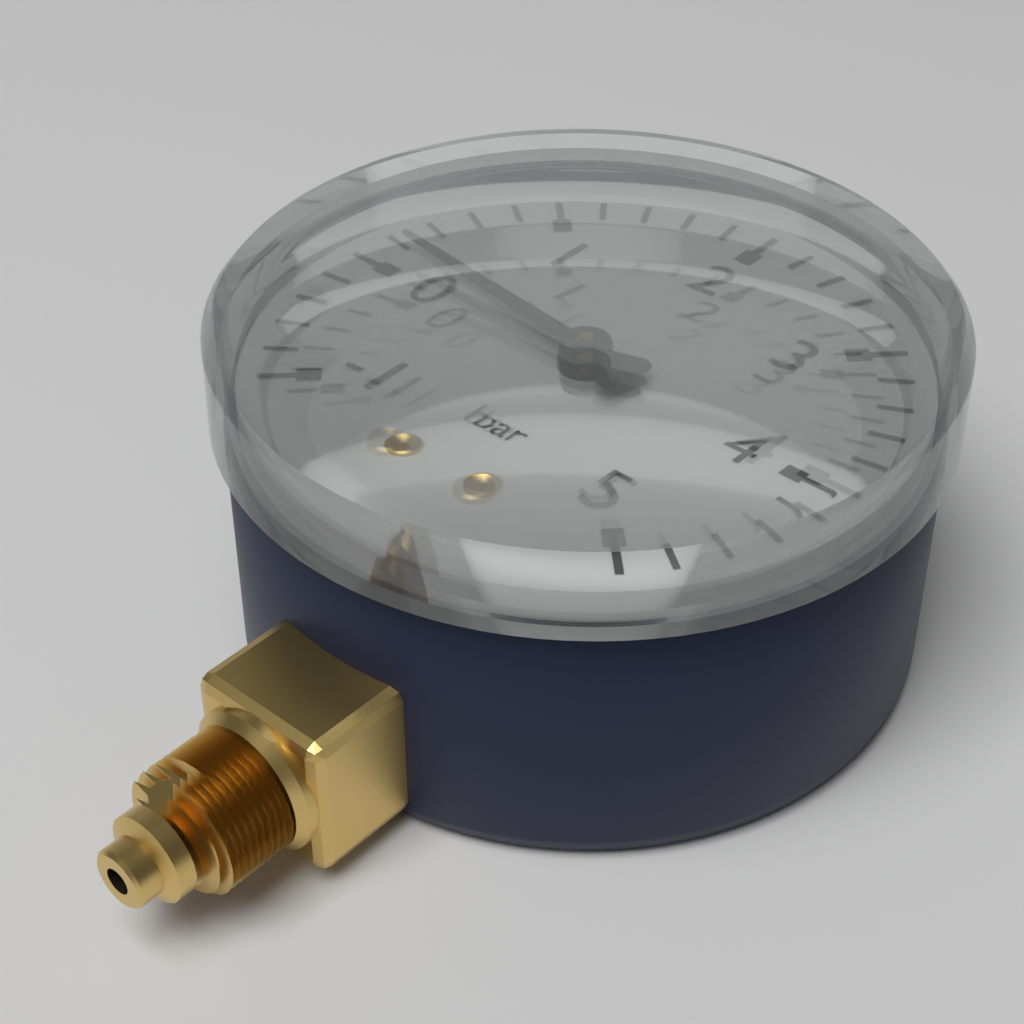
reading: 0.2 bar
